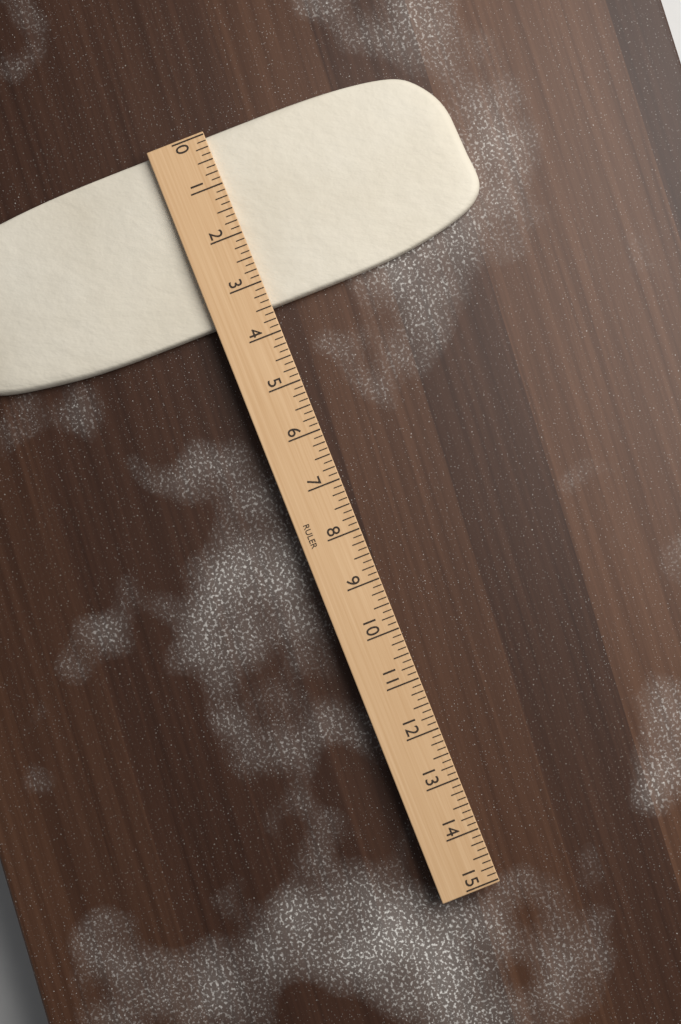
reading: 3.500 (no unit)
